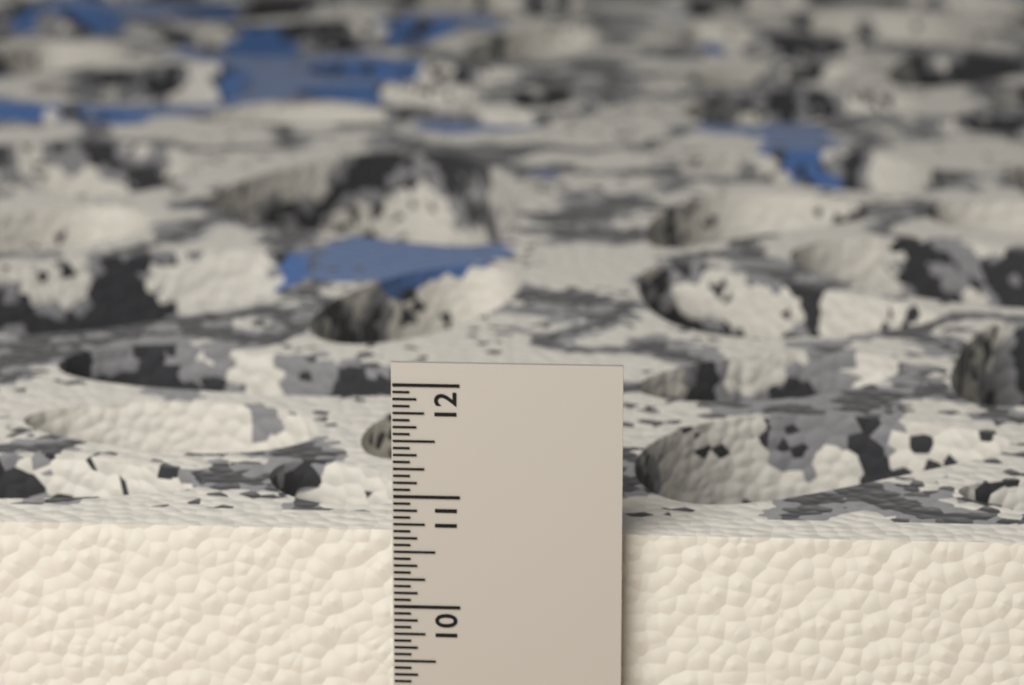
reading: 10.6250 in
